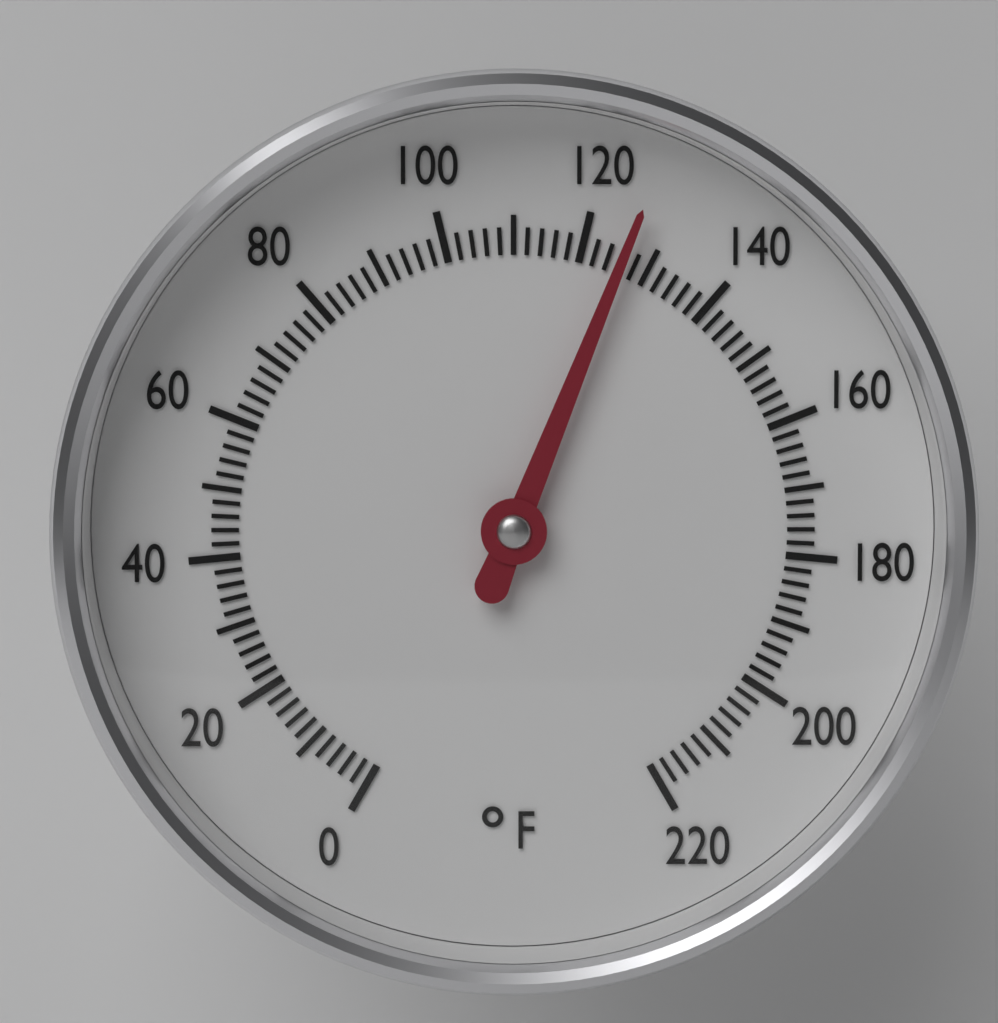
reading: 126 °F
